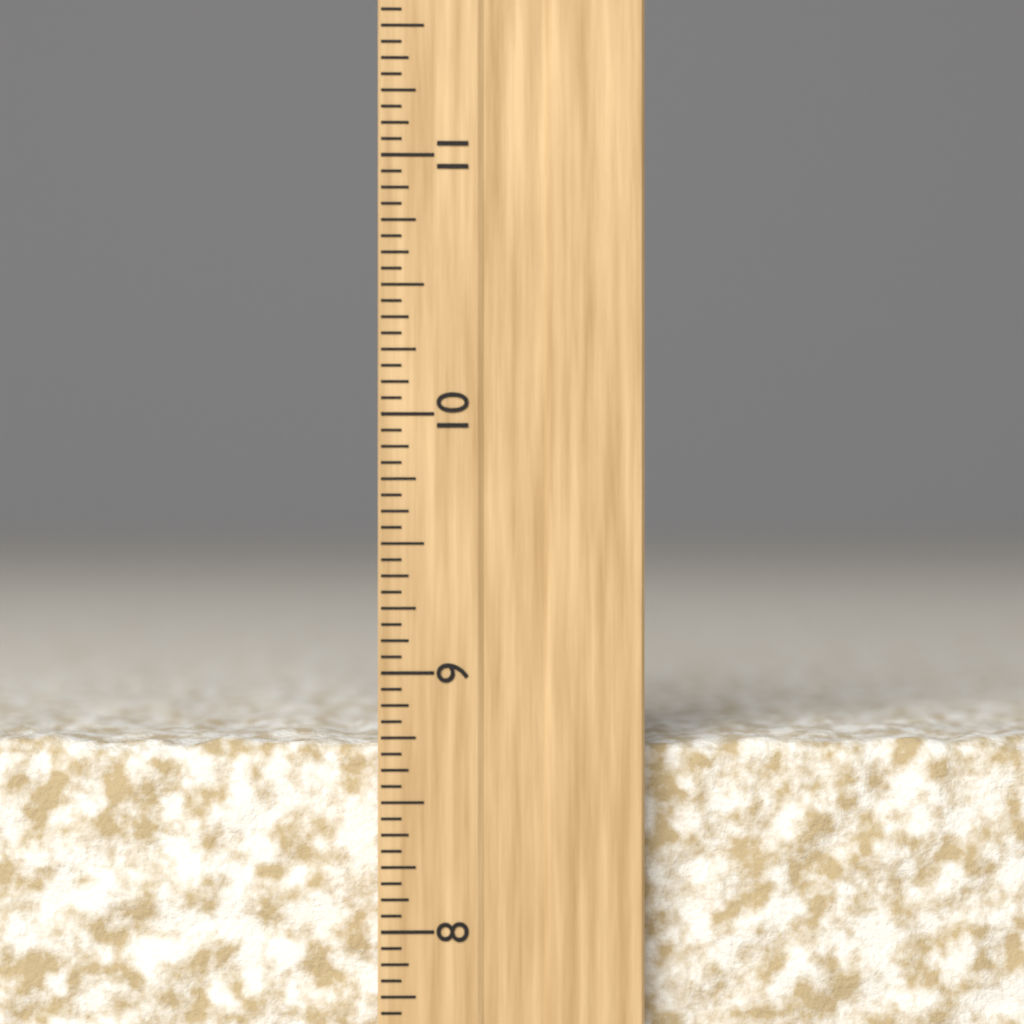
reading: 8.7500 inch
